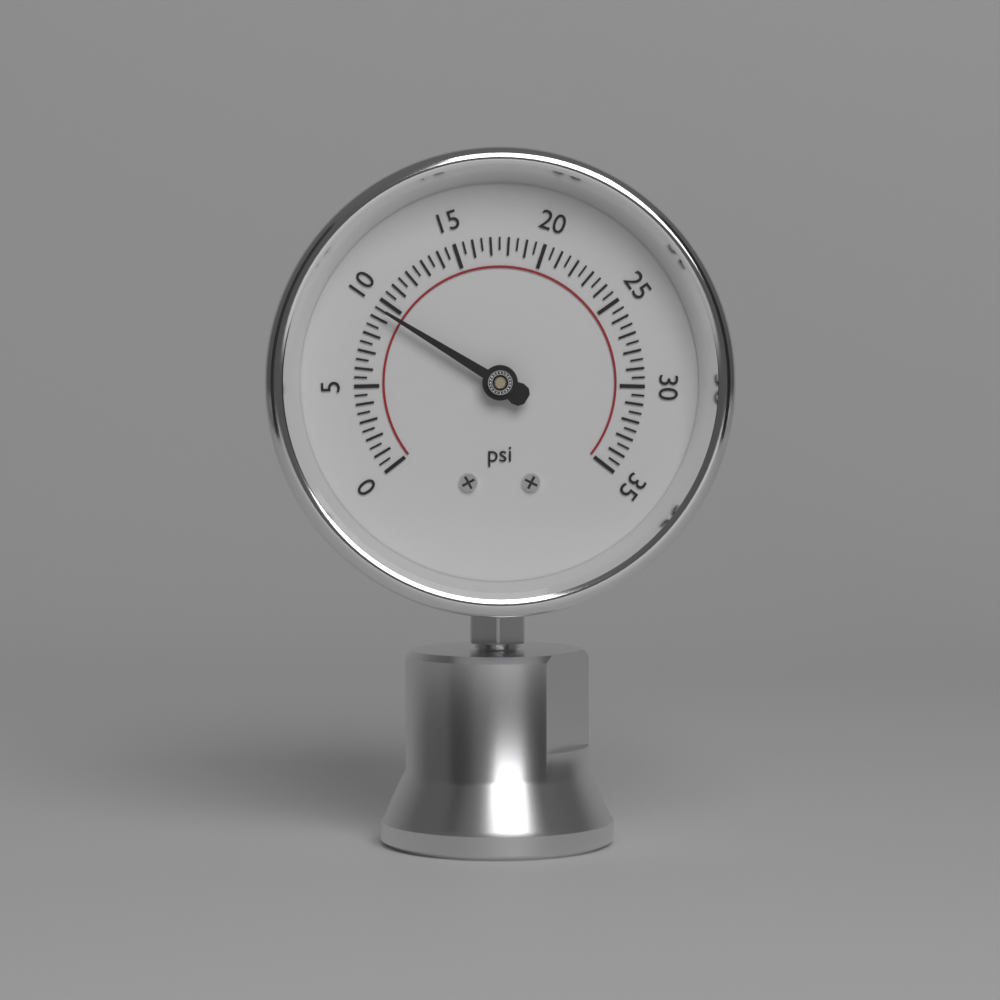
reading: 9.5 psi
